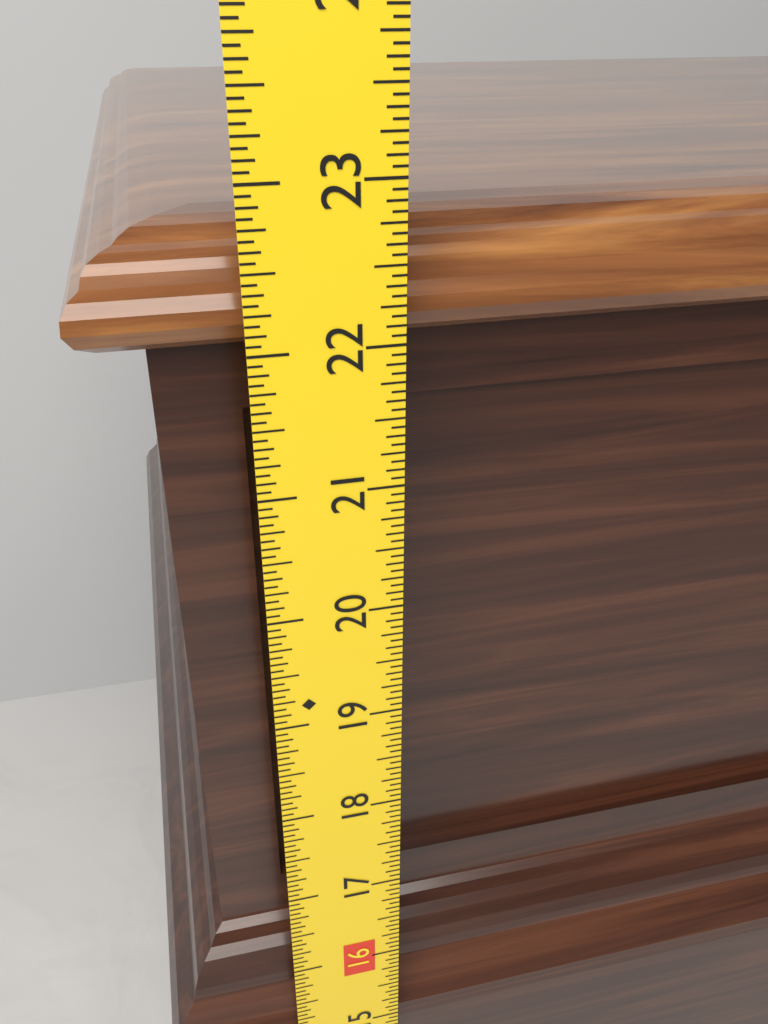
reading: 22.6875 in
